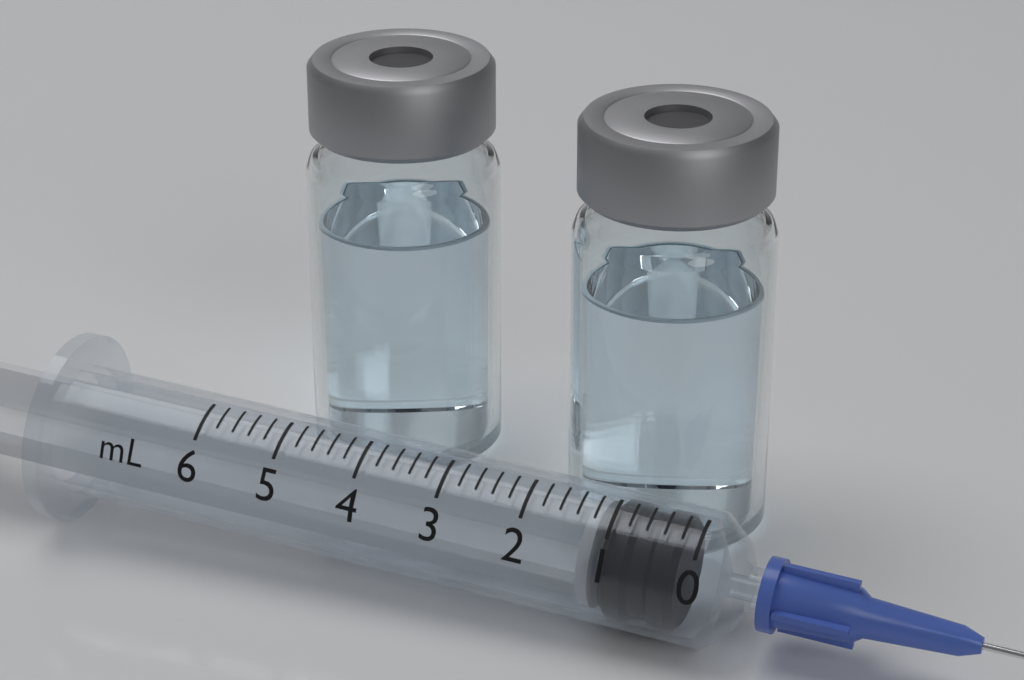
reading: 0.2 ml
